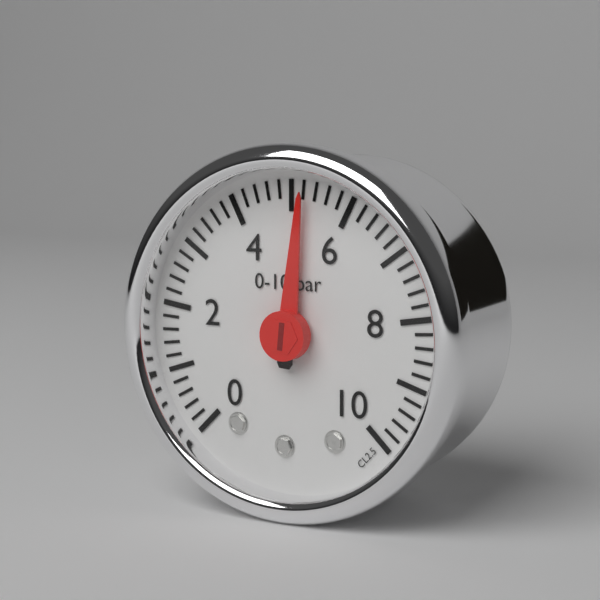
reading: 5.2 bar
